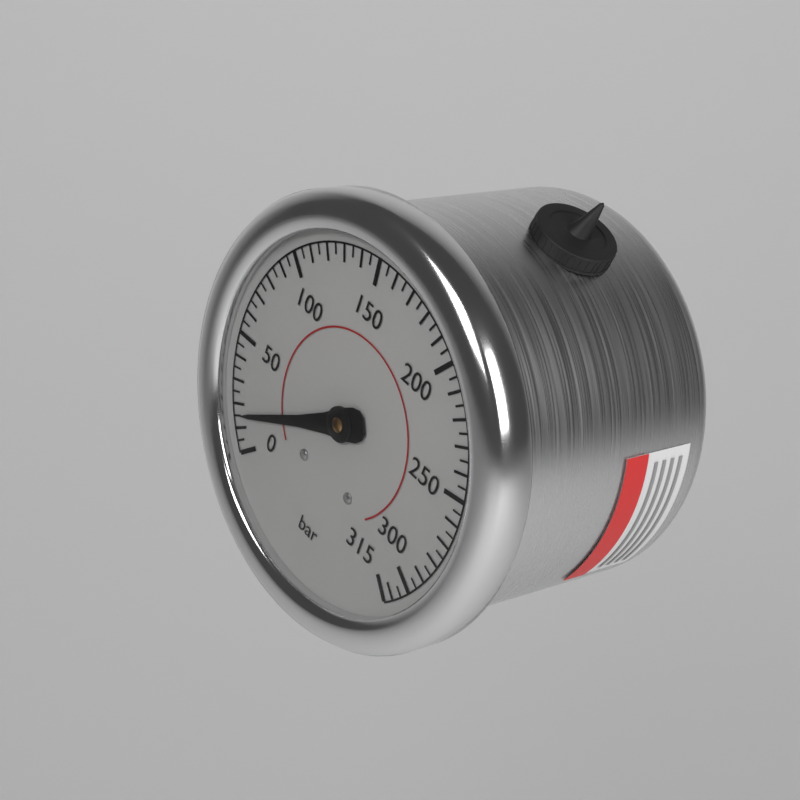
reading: 15 bar
